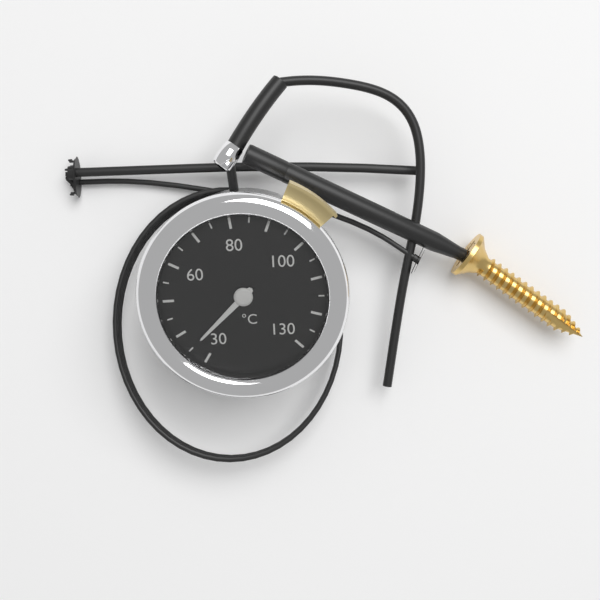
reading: 35 °C
